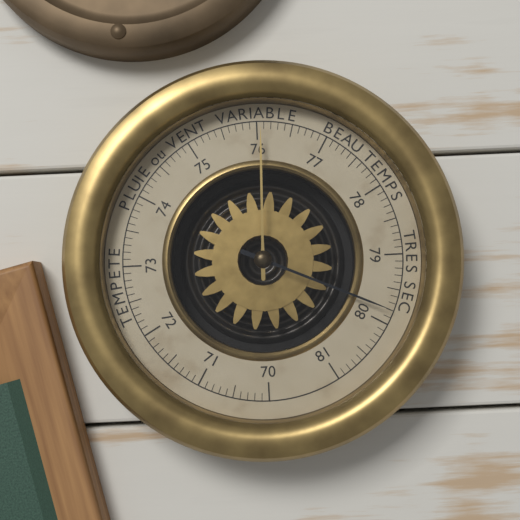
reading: 79.8 (no unit)
